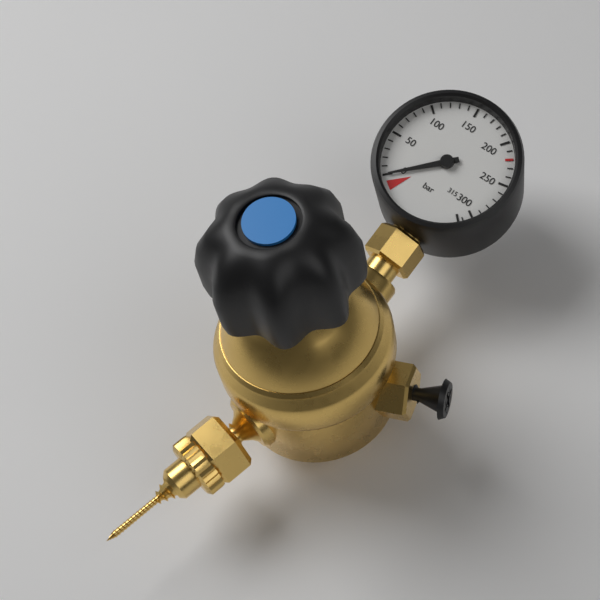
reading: 0 bar
